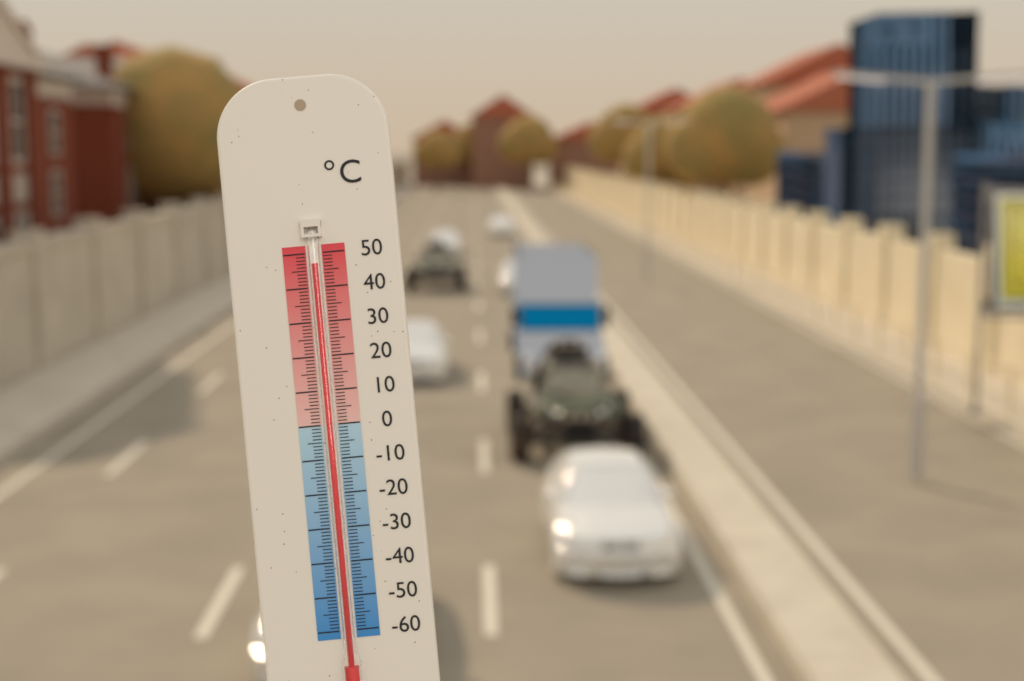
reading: 47 °C
